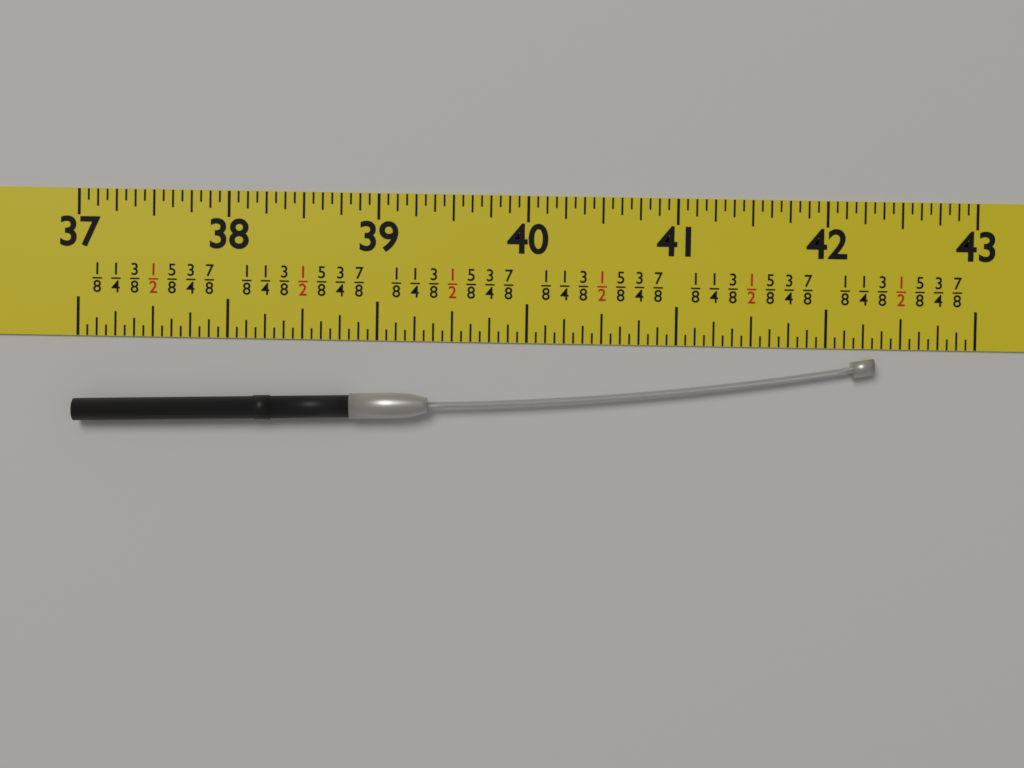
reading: 42.3125 in
